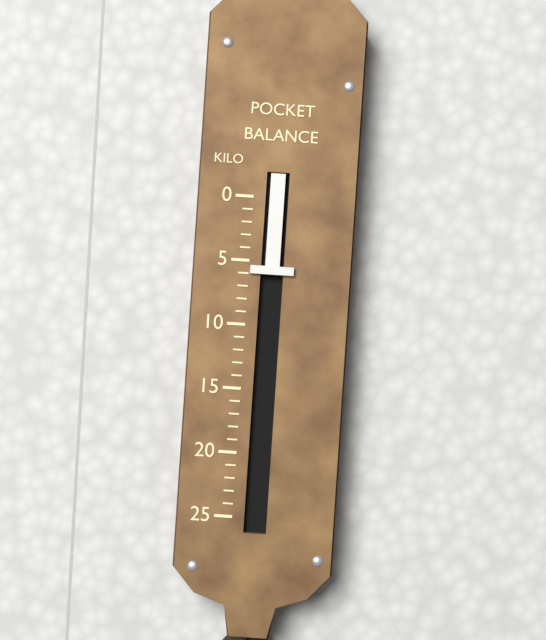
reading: 6 kg
